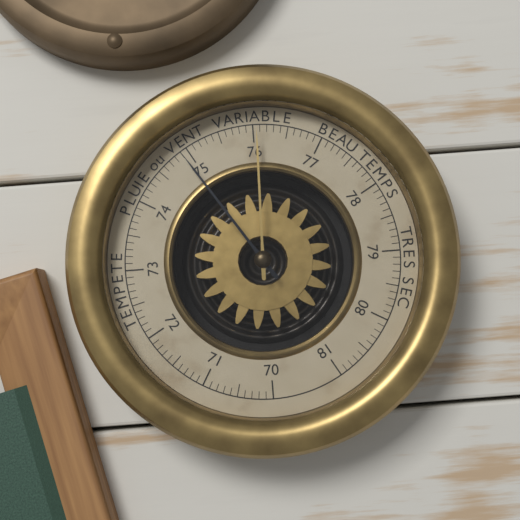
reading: 74.9 (no unit)
